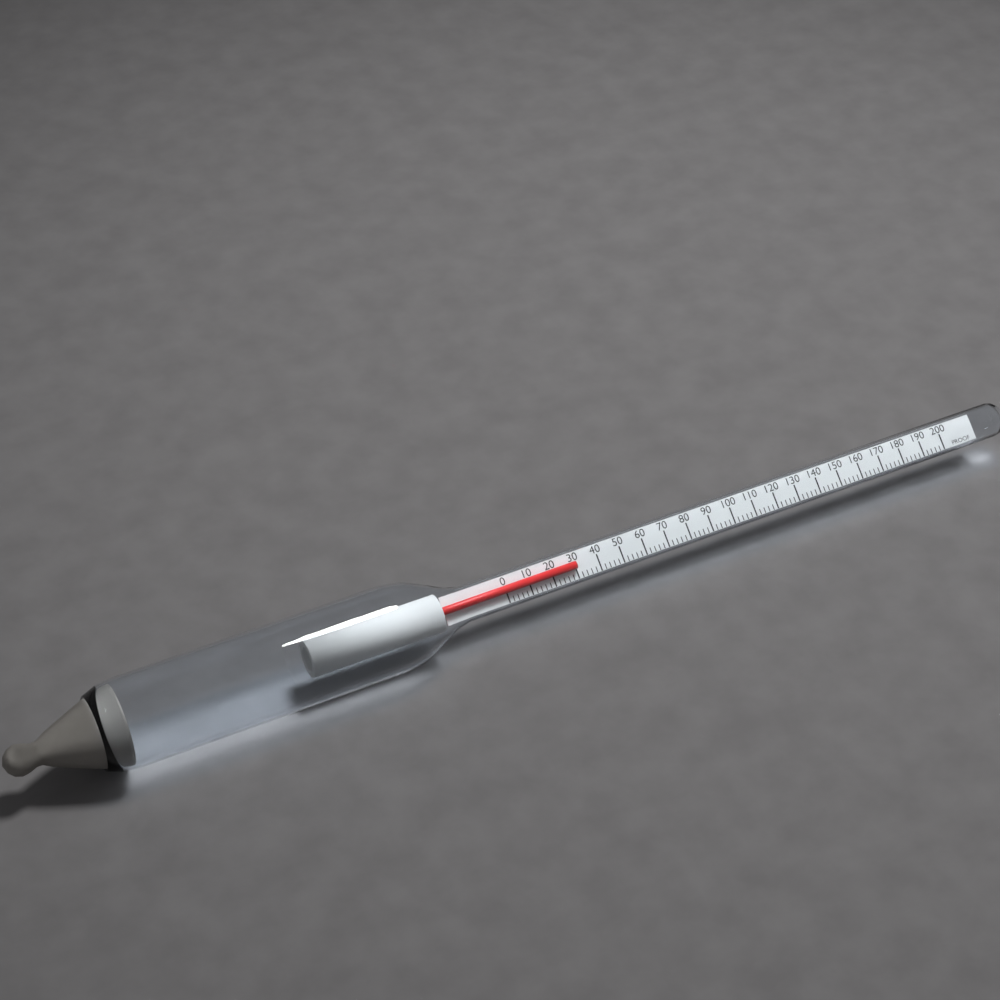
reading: 30 proof
